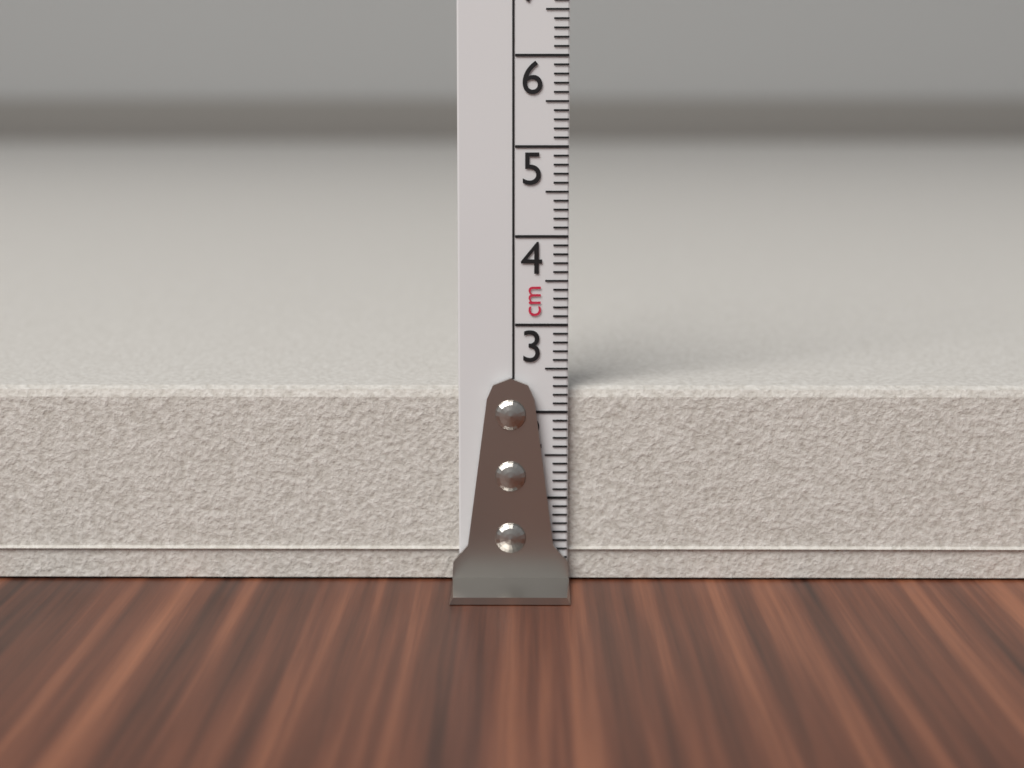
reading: 2.3 cm
